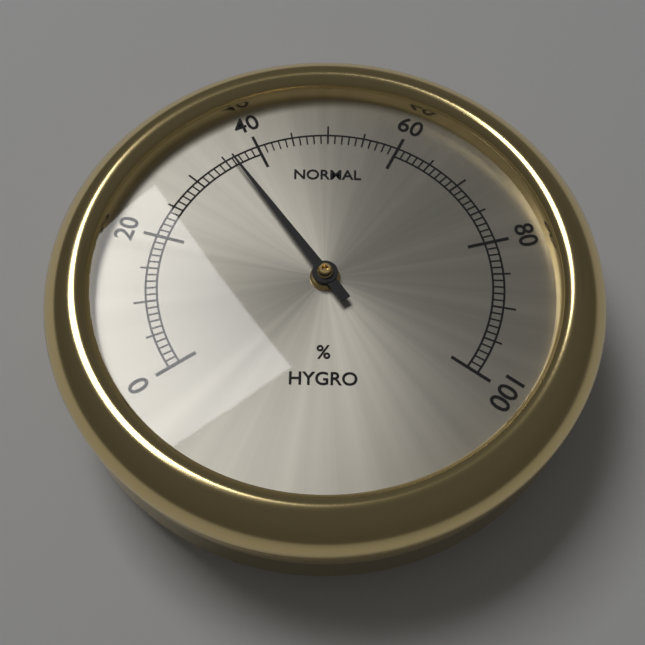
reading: 36 %
